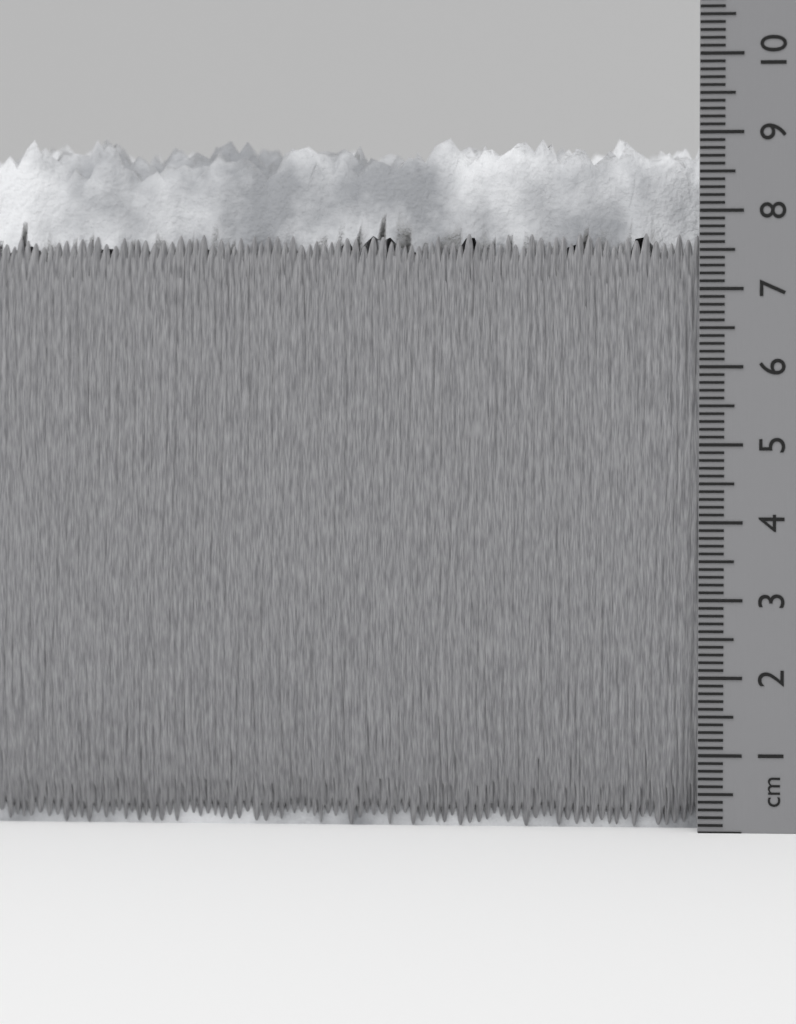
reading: 9.1 cm
